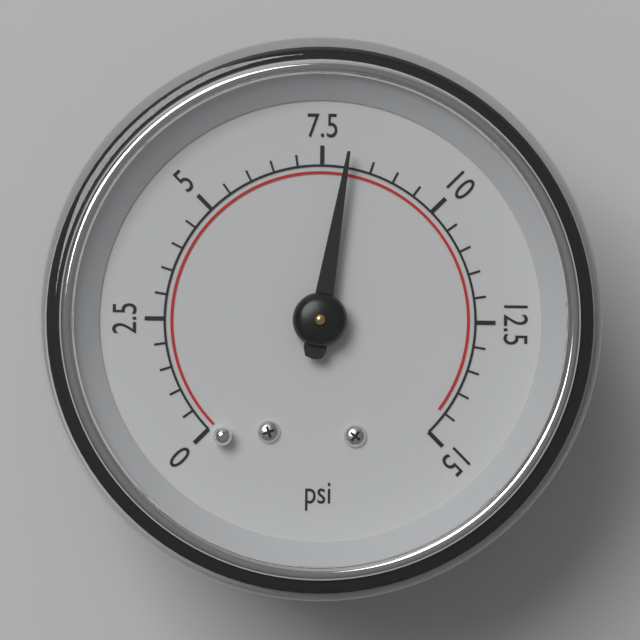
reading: 8.0 psi
